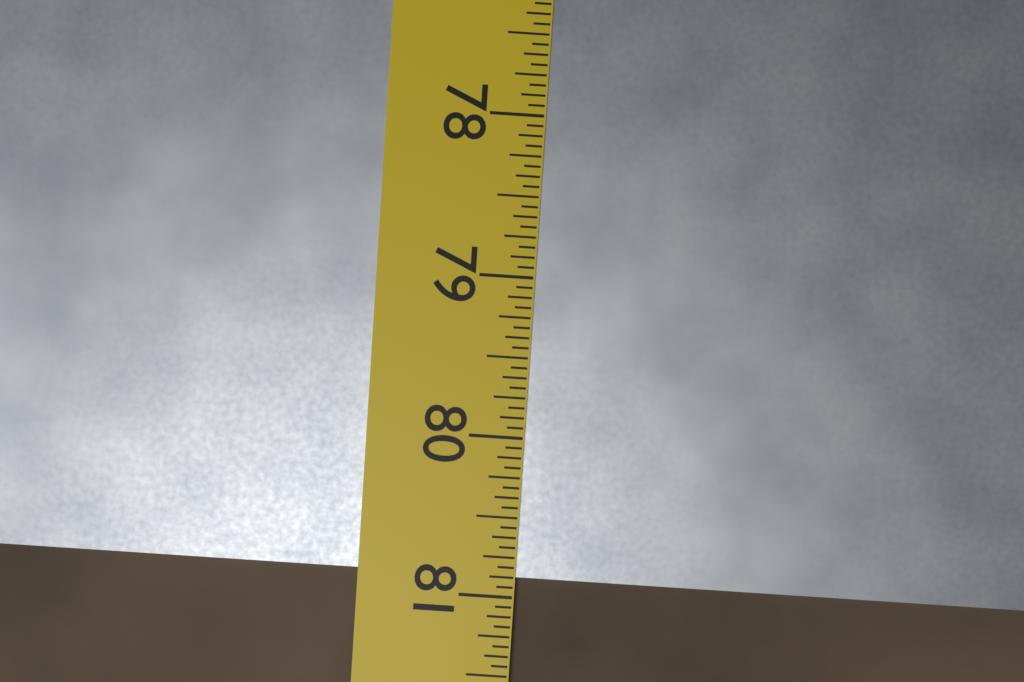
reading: 80.8750 in
